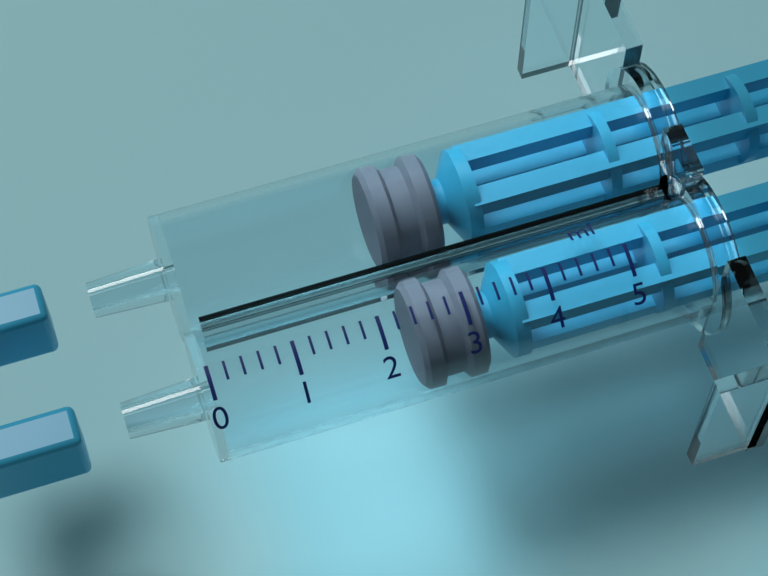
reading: 2.4 ml
